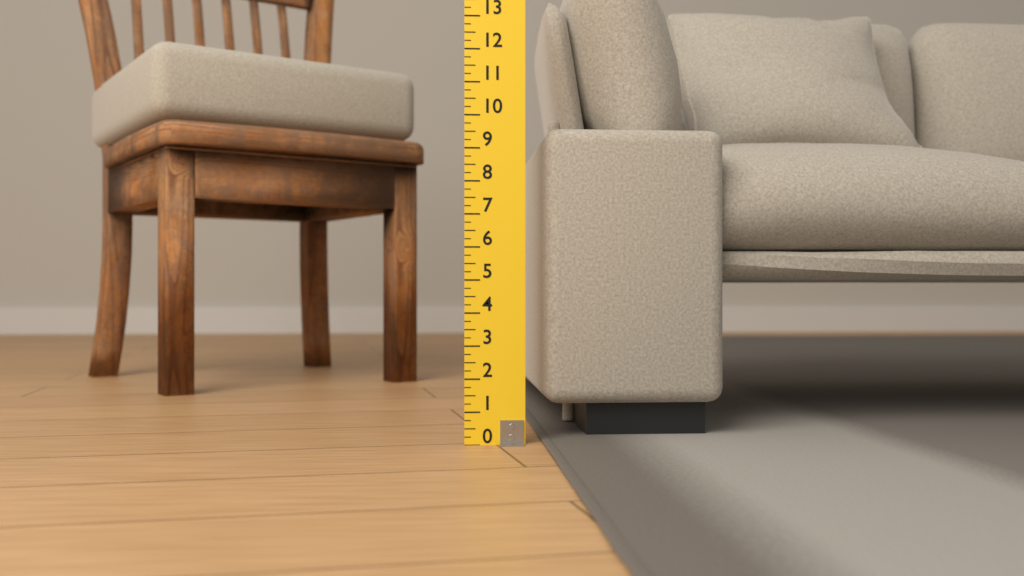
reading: 9.75 (no unit)
